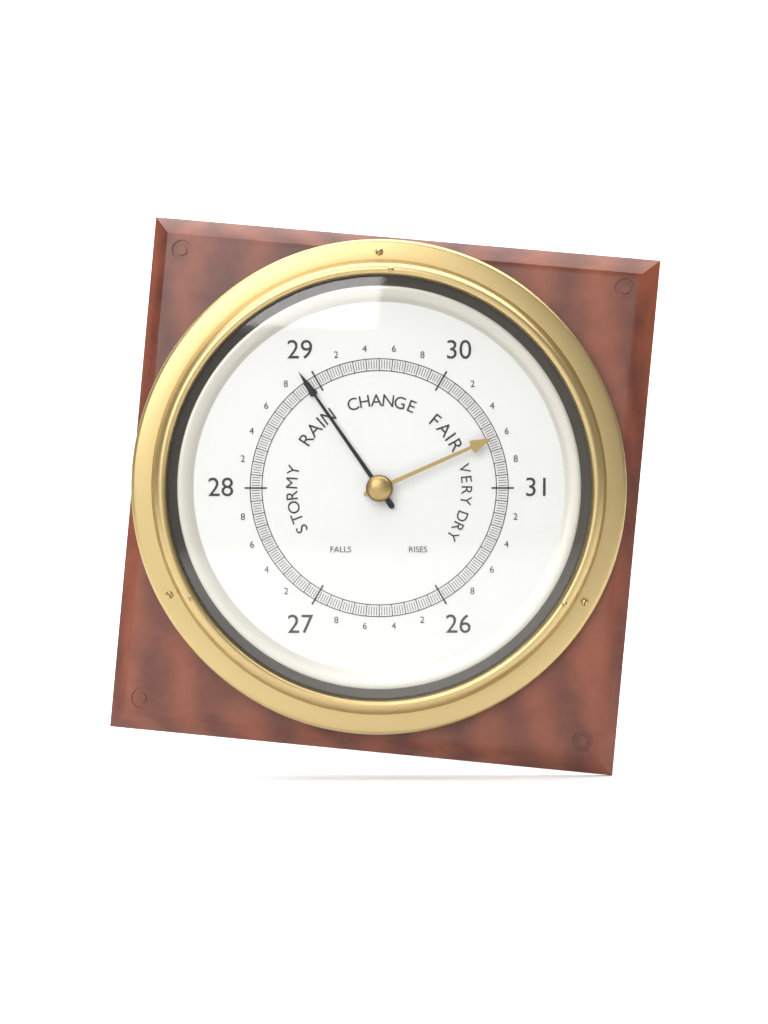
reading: 28.92 (no unit)
